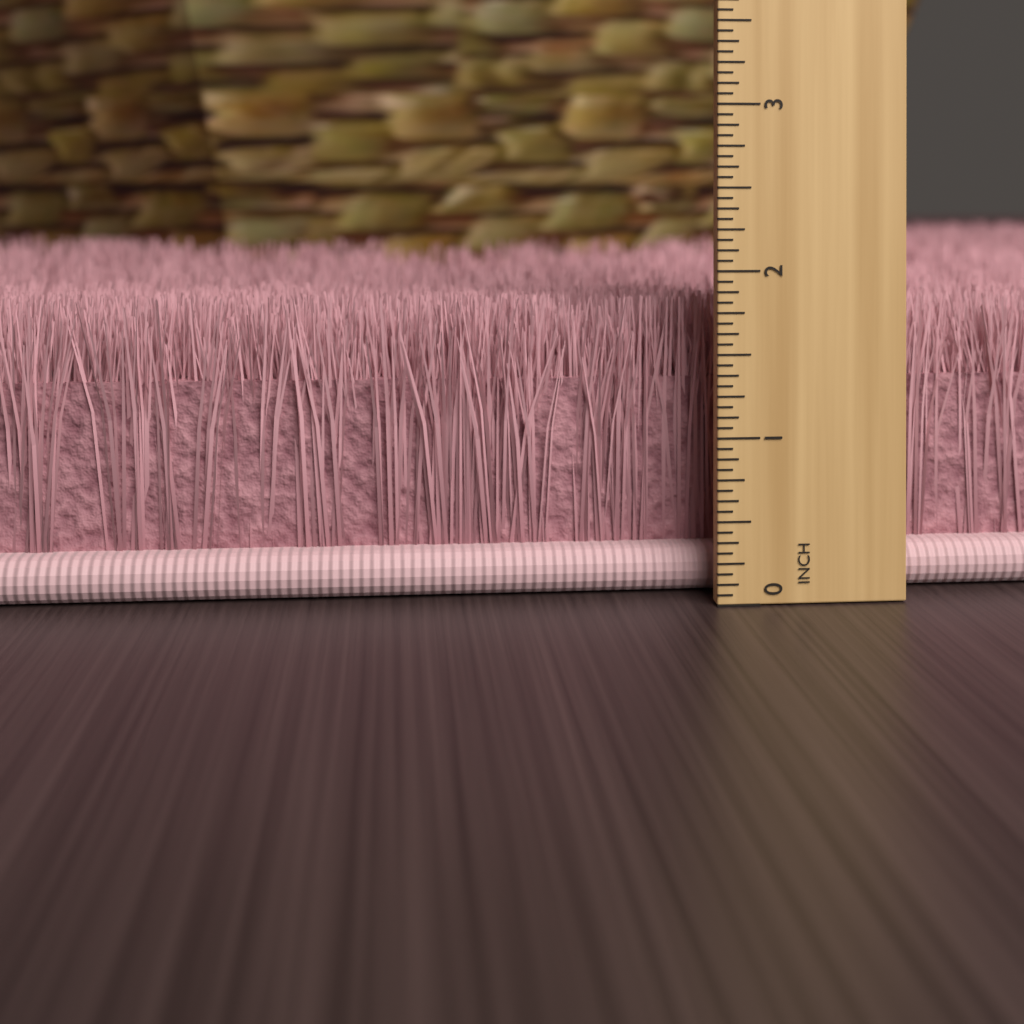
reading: 1.8125 inch
